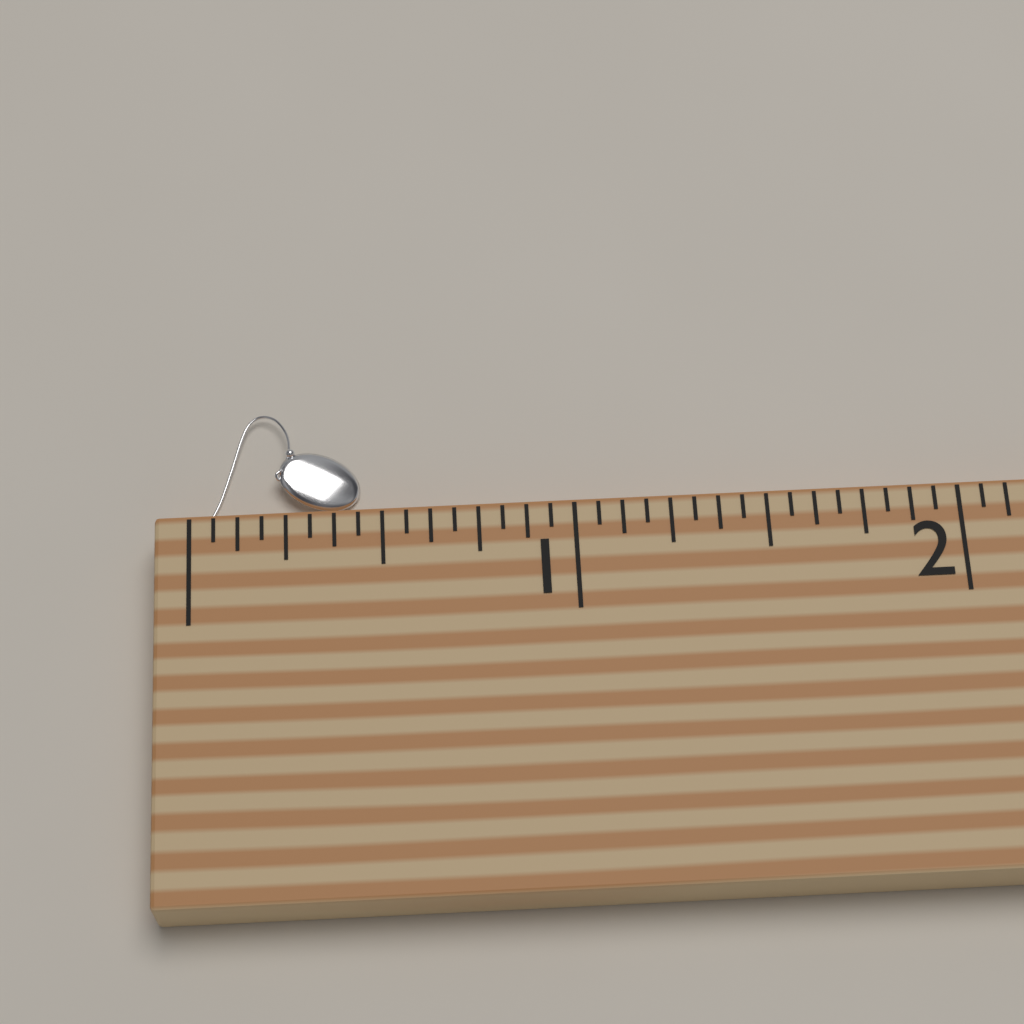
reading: 0.4375 (no unit)
